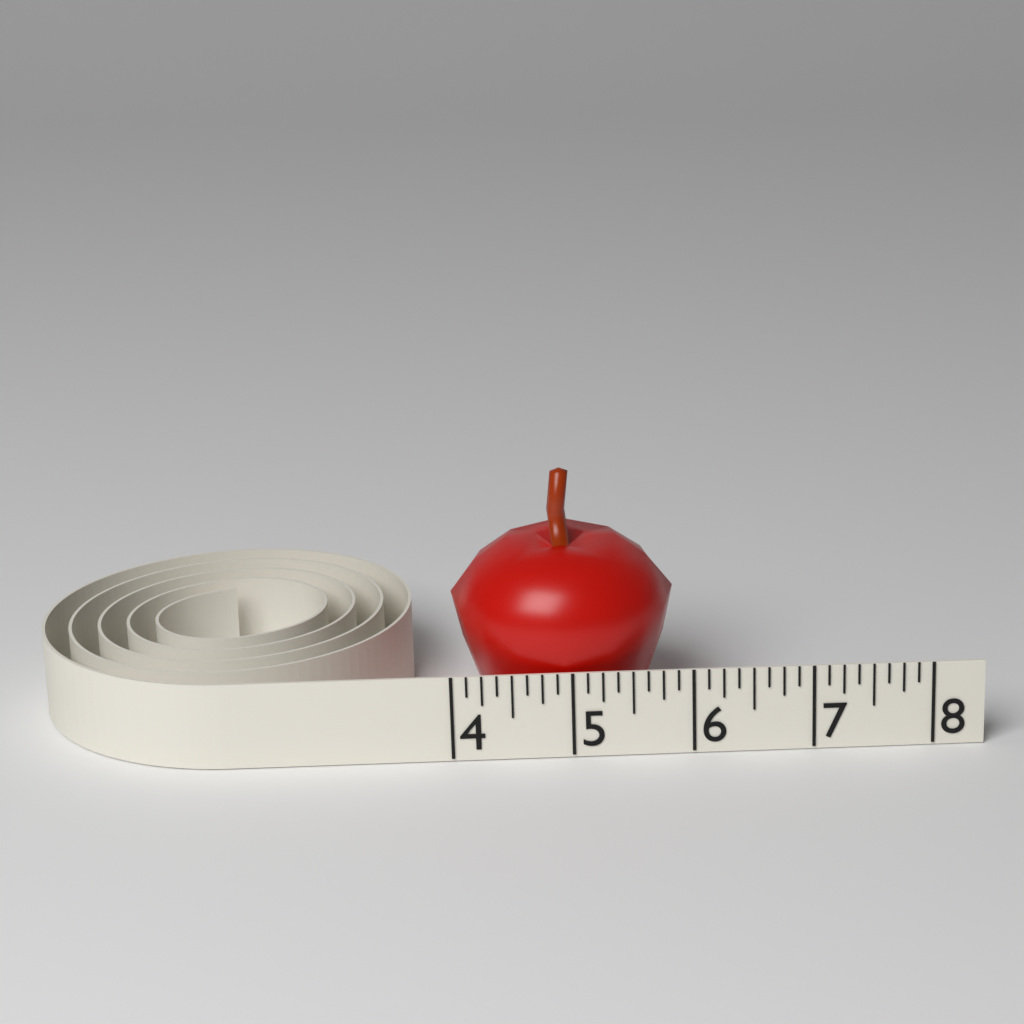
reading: 5.875 (no unit)
